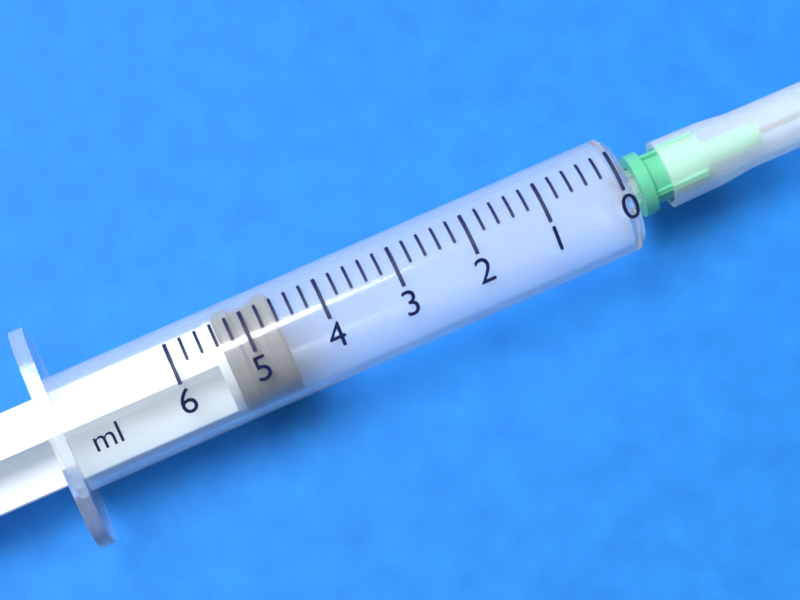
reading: 4.6 ml
